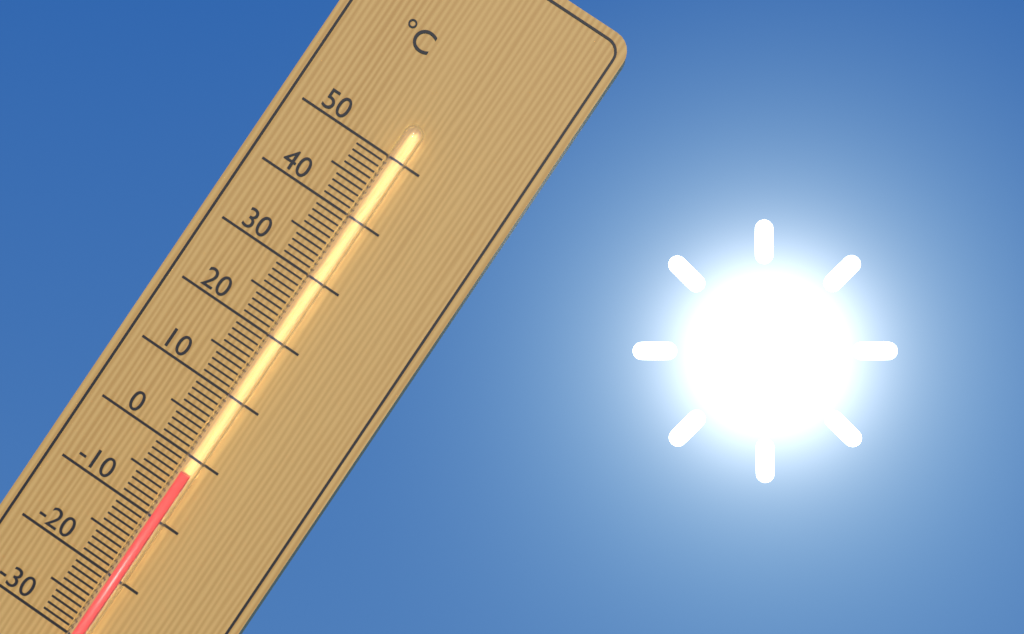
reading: -2 °C
